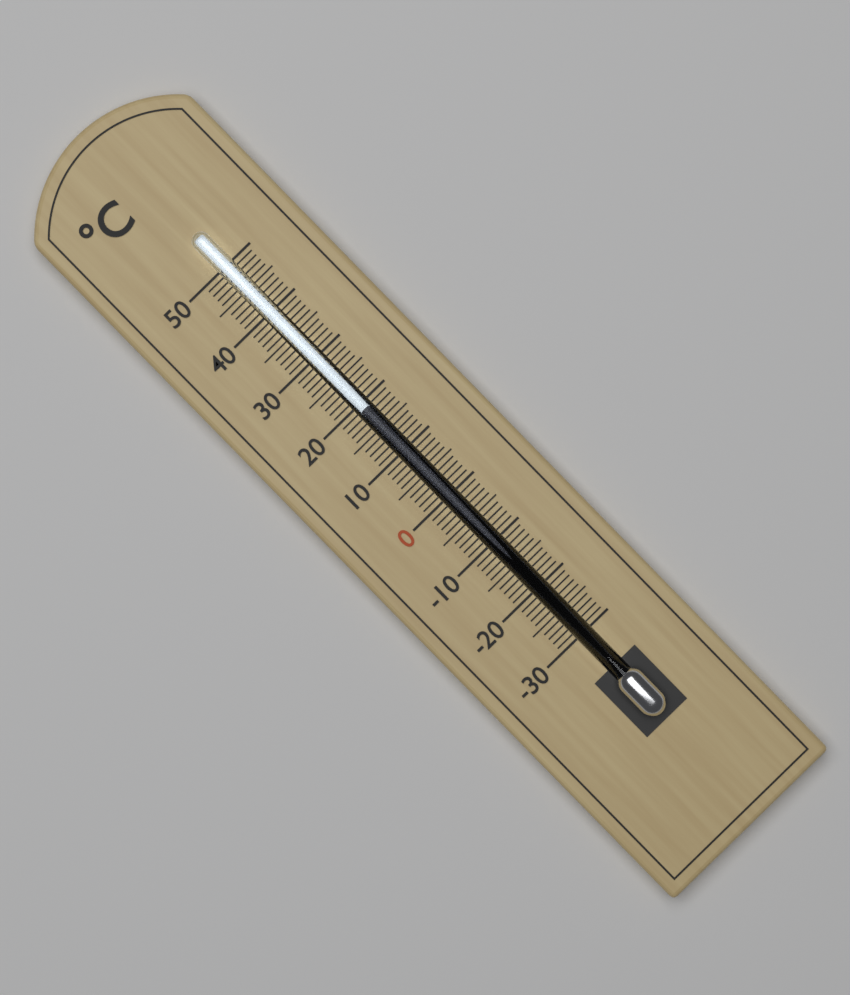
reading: 19 °C
